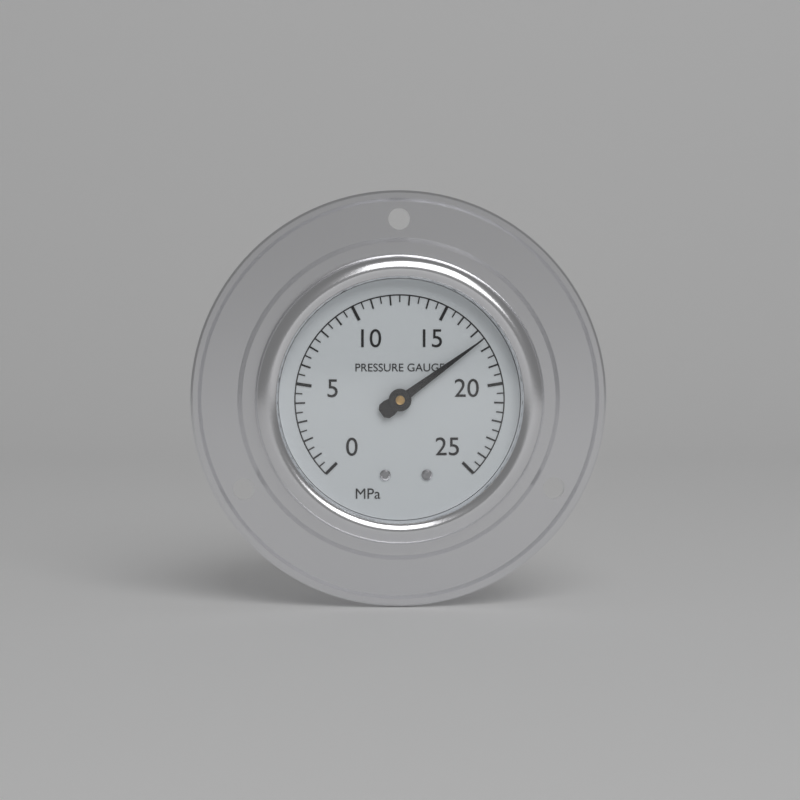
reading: 17.5 MPa
